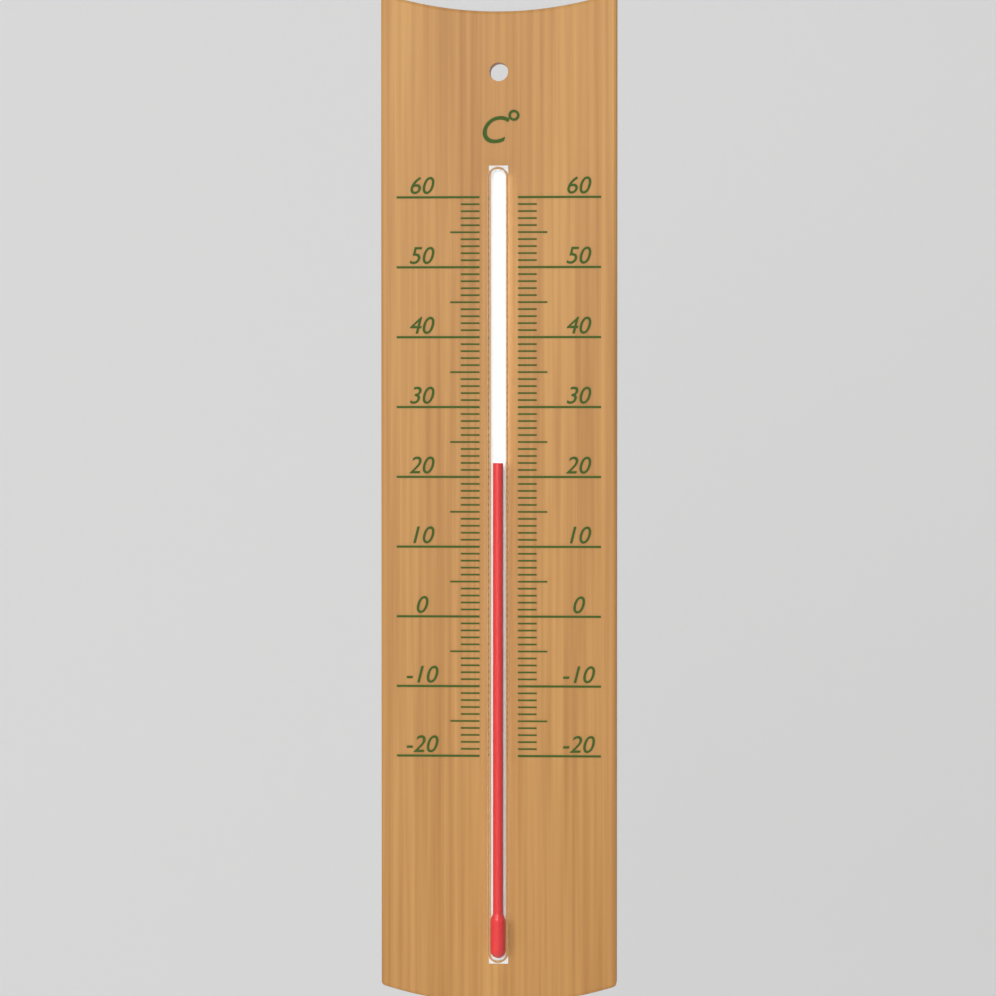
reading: 22 °C
